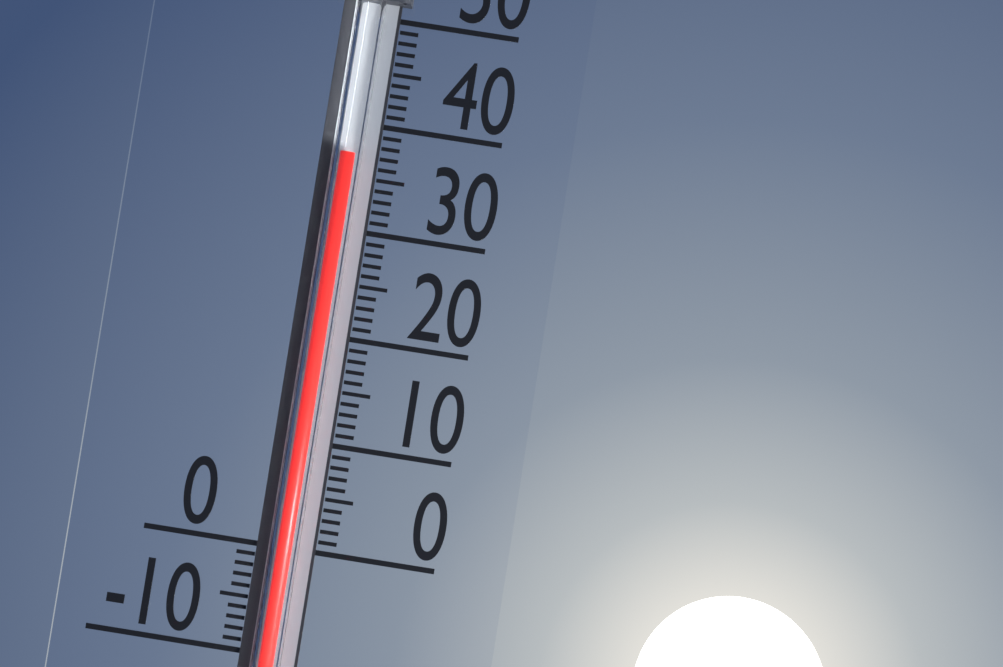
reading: 37 (no unit)
